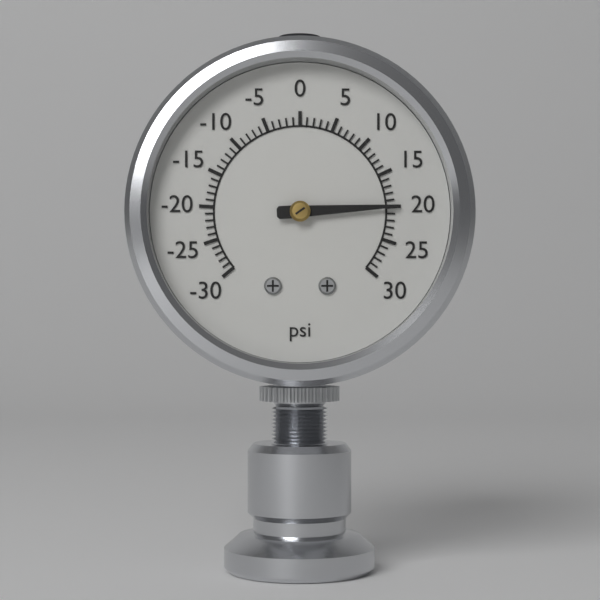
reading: 20 psi
